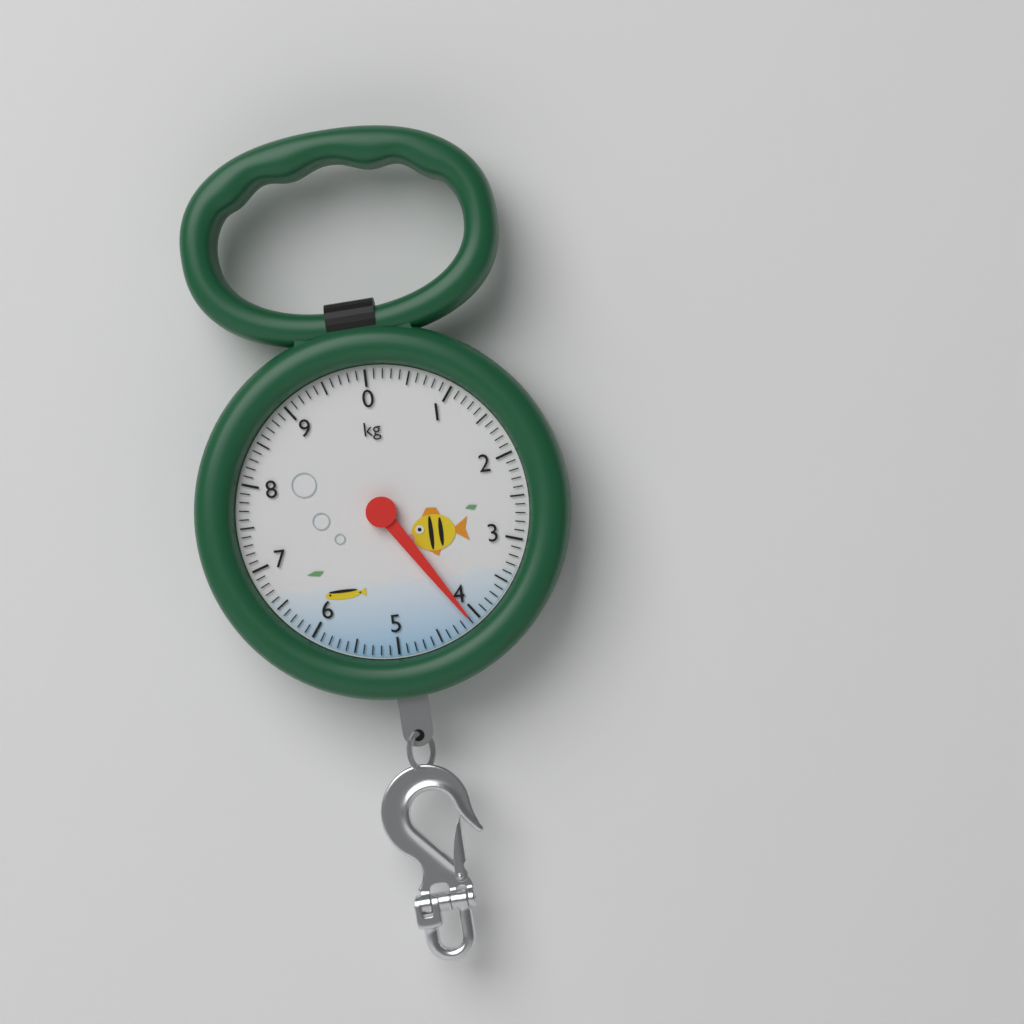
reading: 4.1 kg
